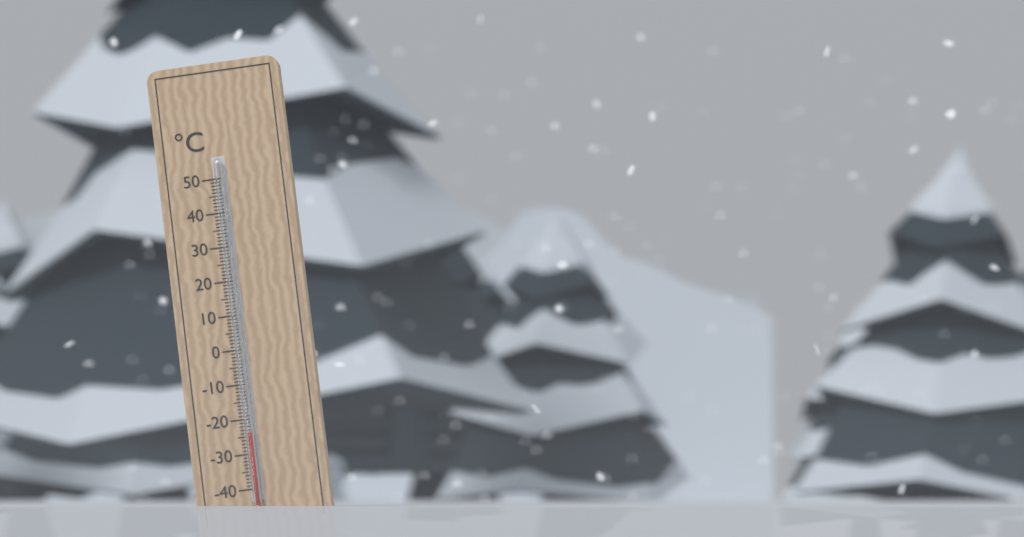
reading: -24 °C
